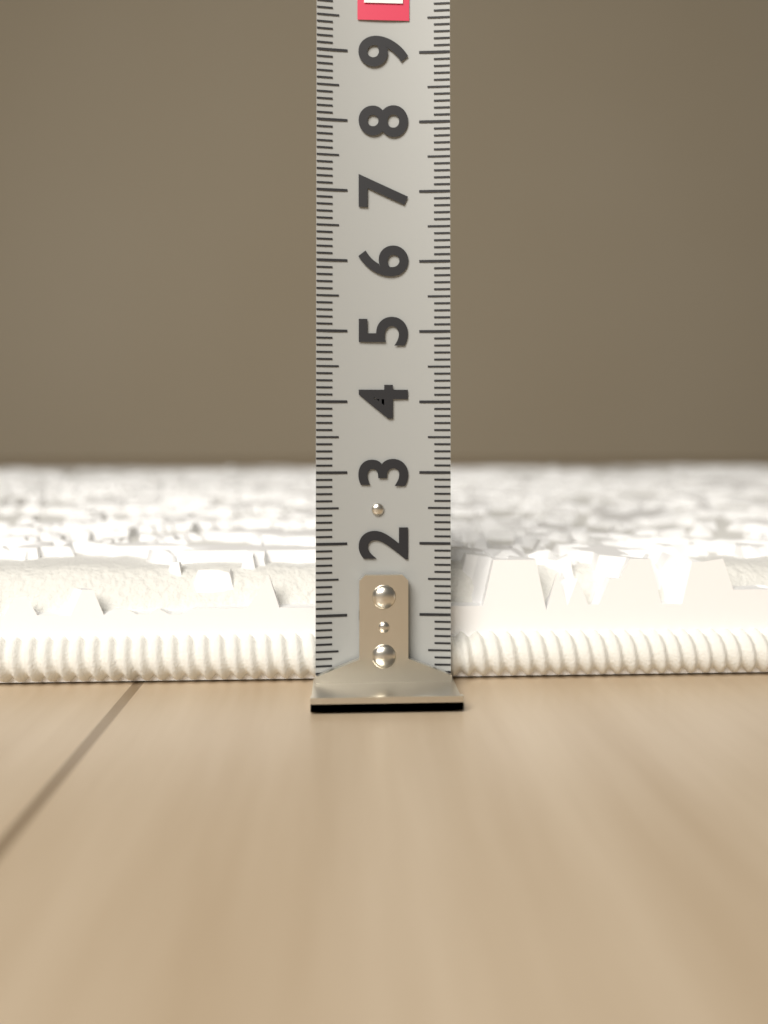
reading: 1.7 (no unit)
